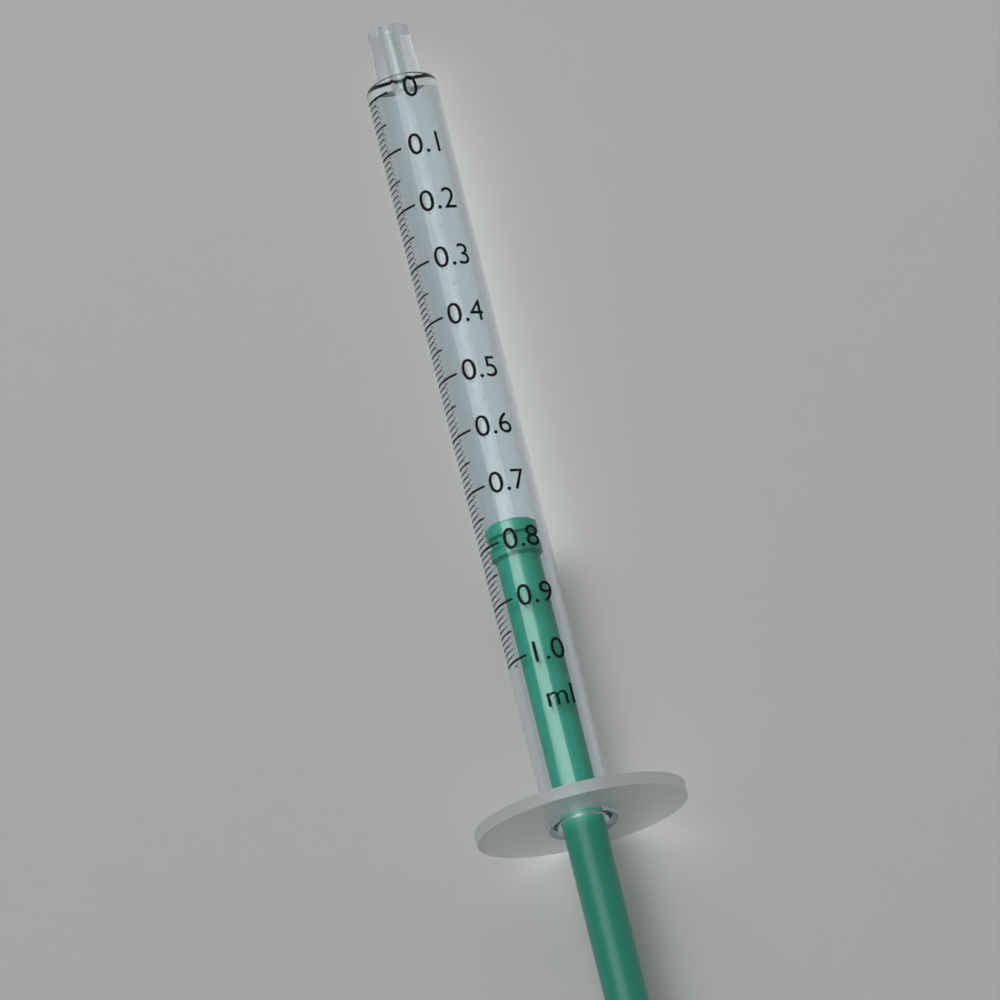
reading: 0.76 ml
